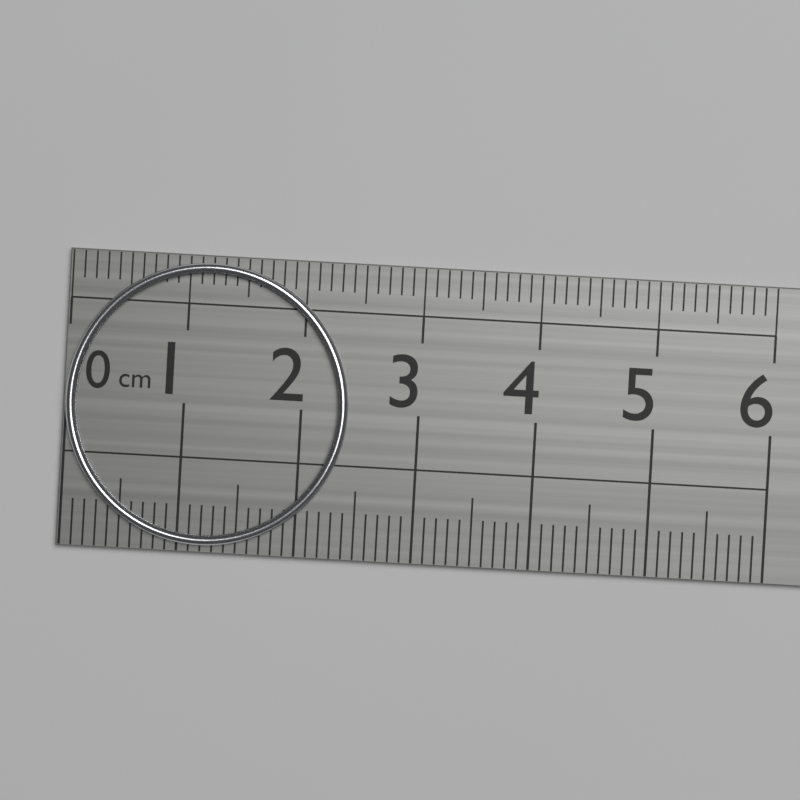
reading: 2.4 cm
